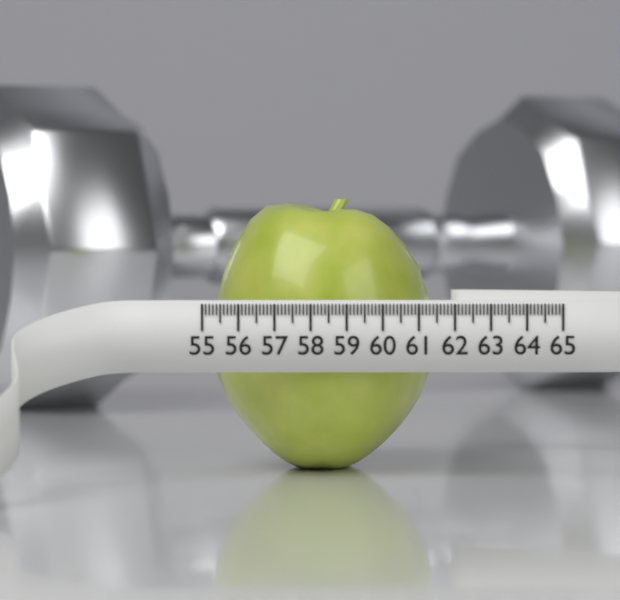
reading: 61.4 (no unit)
